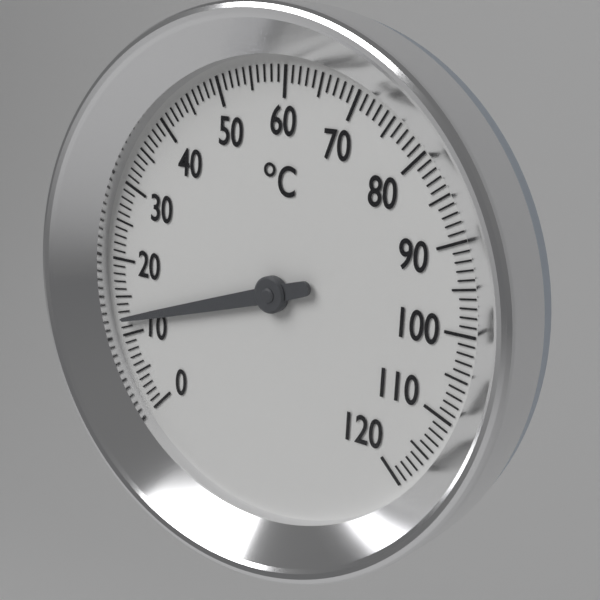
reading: 12 °C
